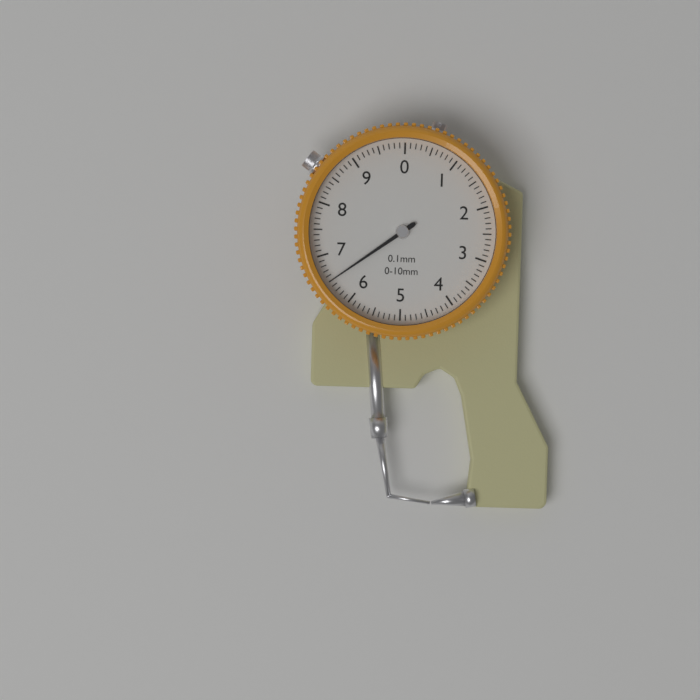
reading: 6.5 mm
